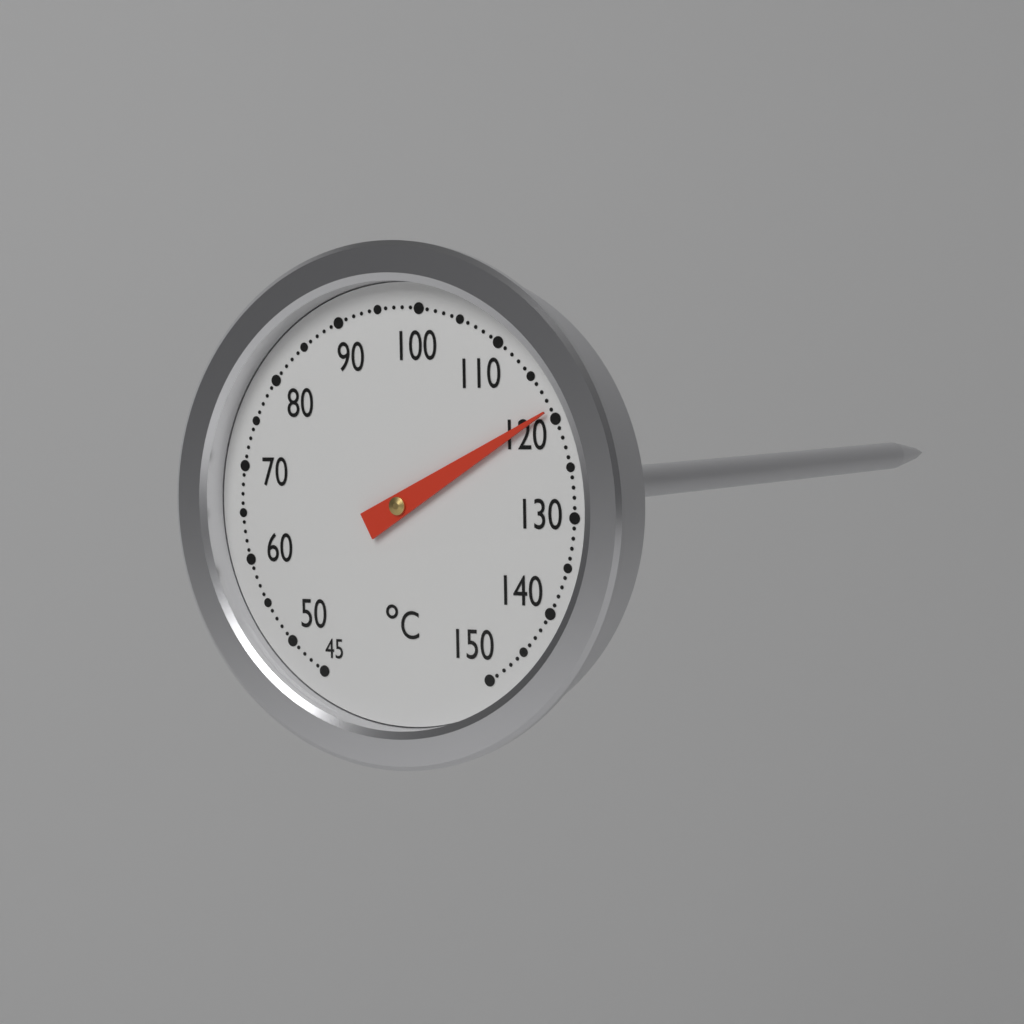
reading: 119 °C
